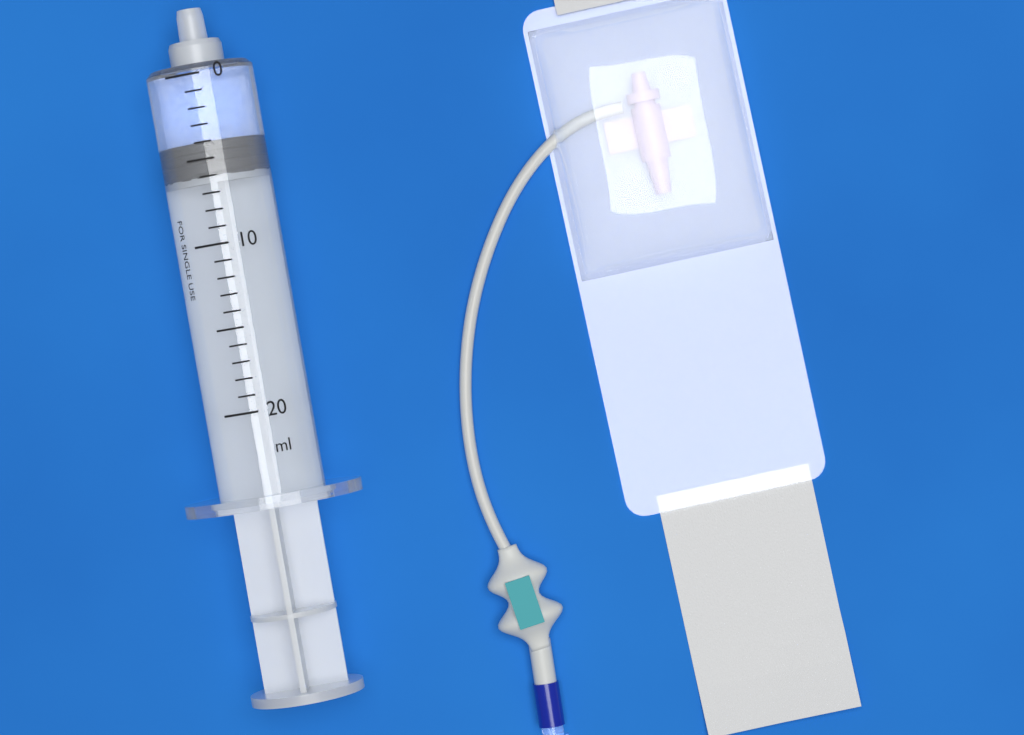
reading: 4 ml
